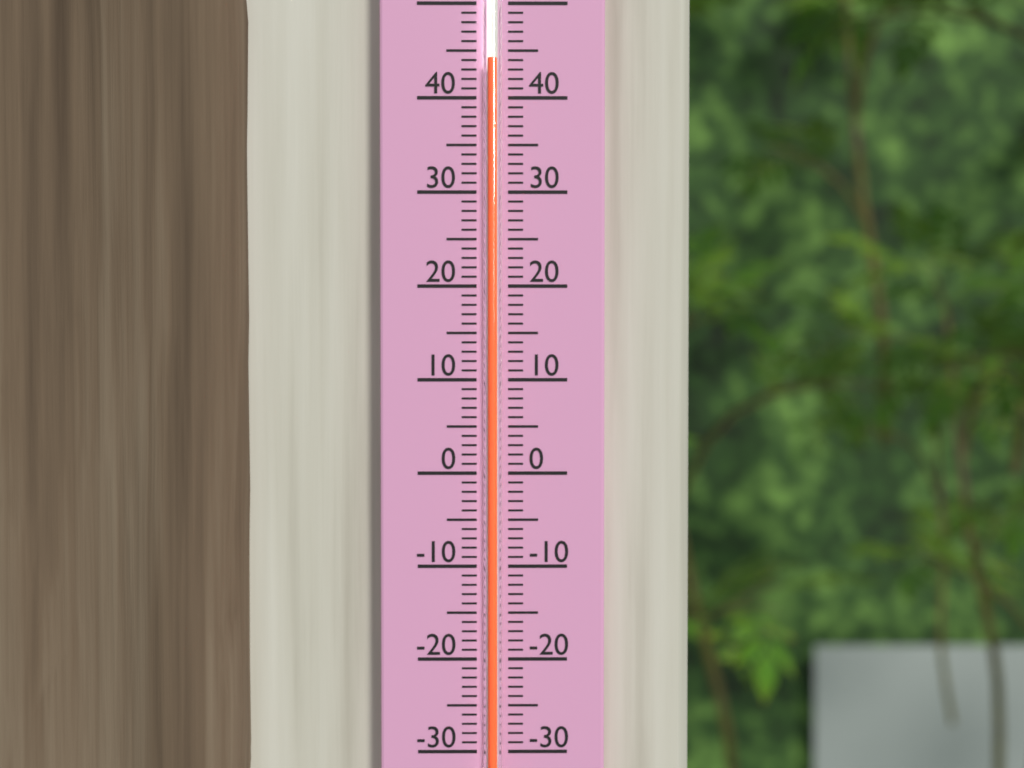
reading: 44 (no unit)
